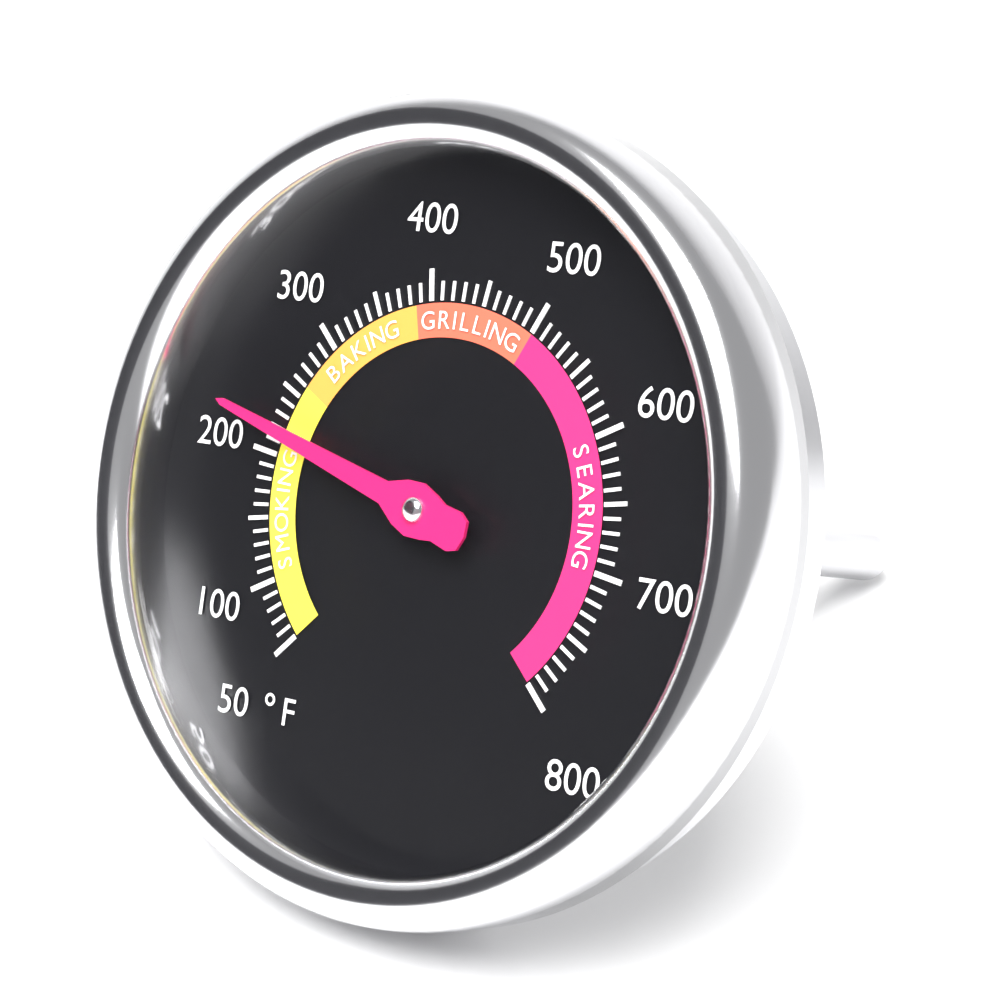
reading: 220 °F
